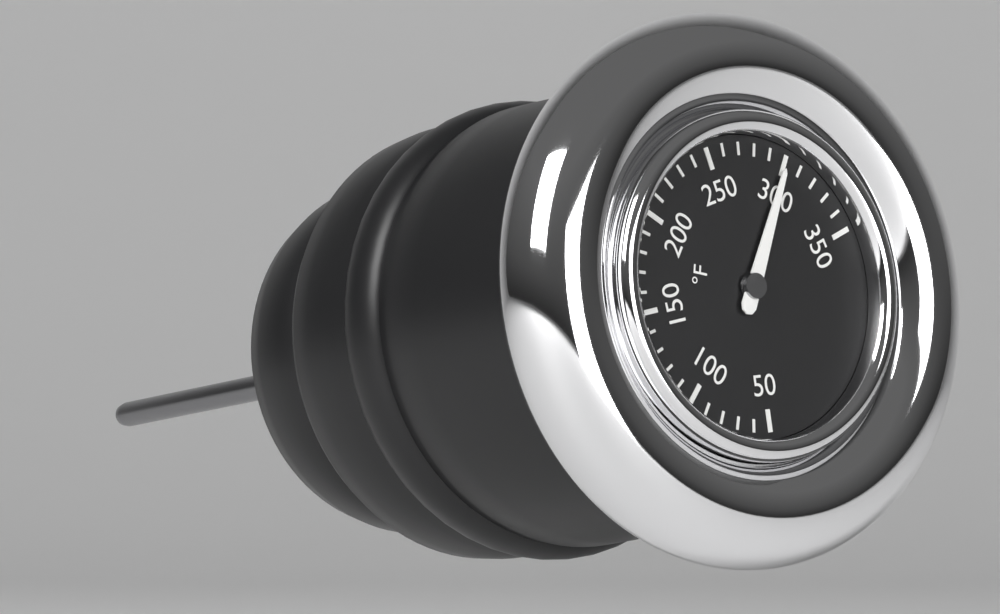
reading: 300 °F
